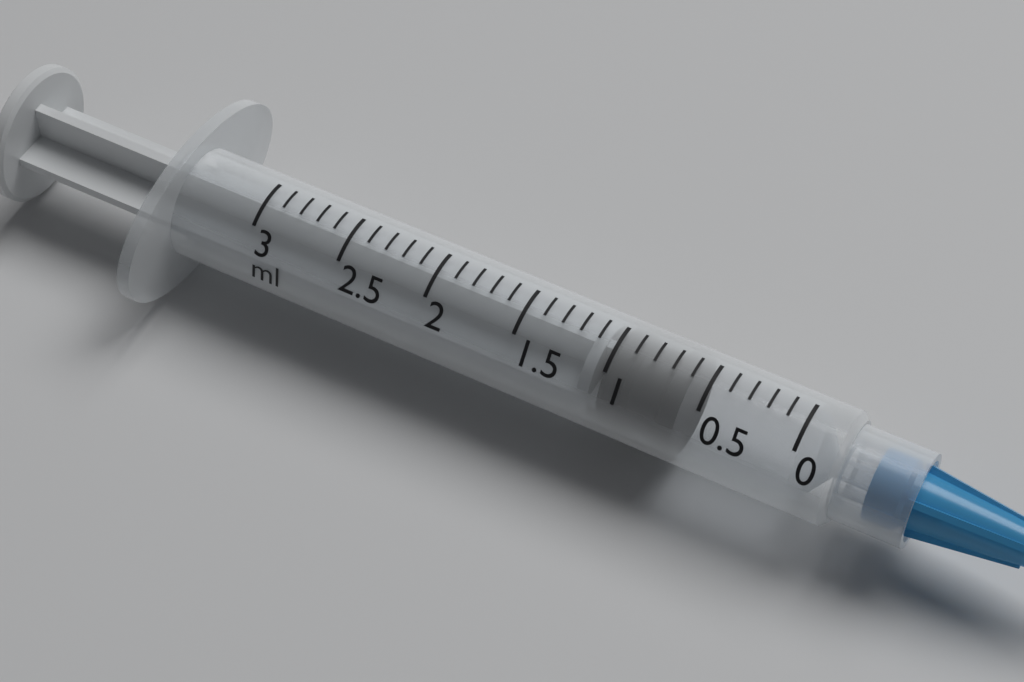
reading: 0.6 ml
